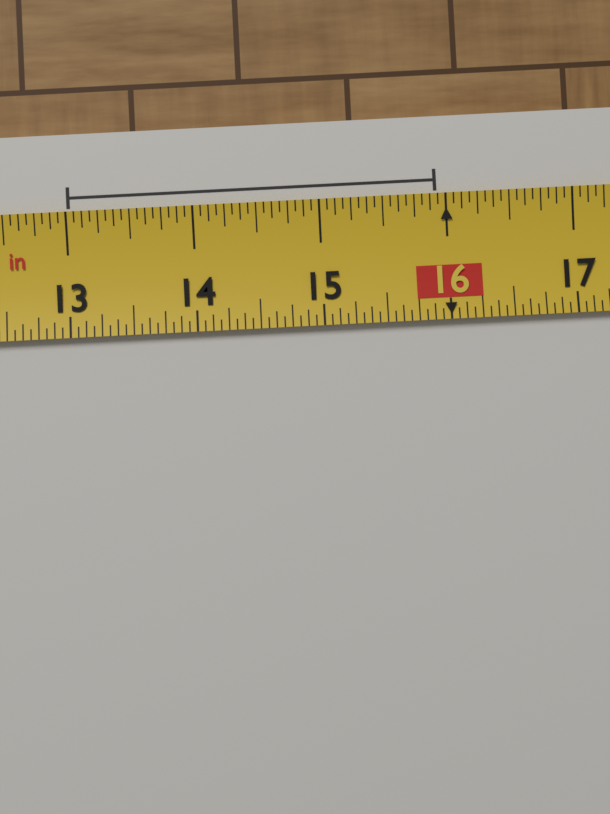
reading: 15.9375 in
